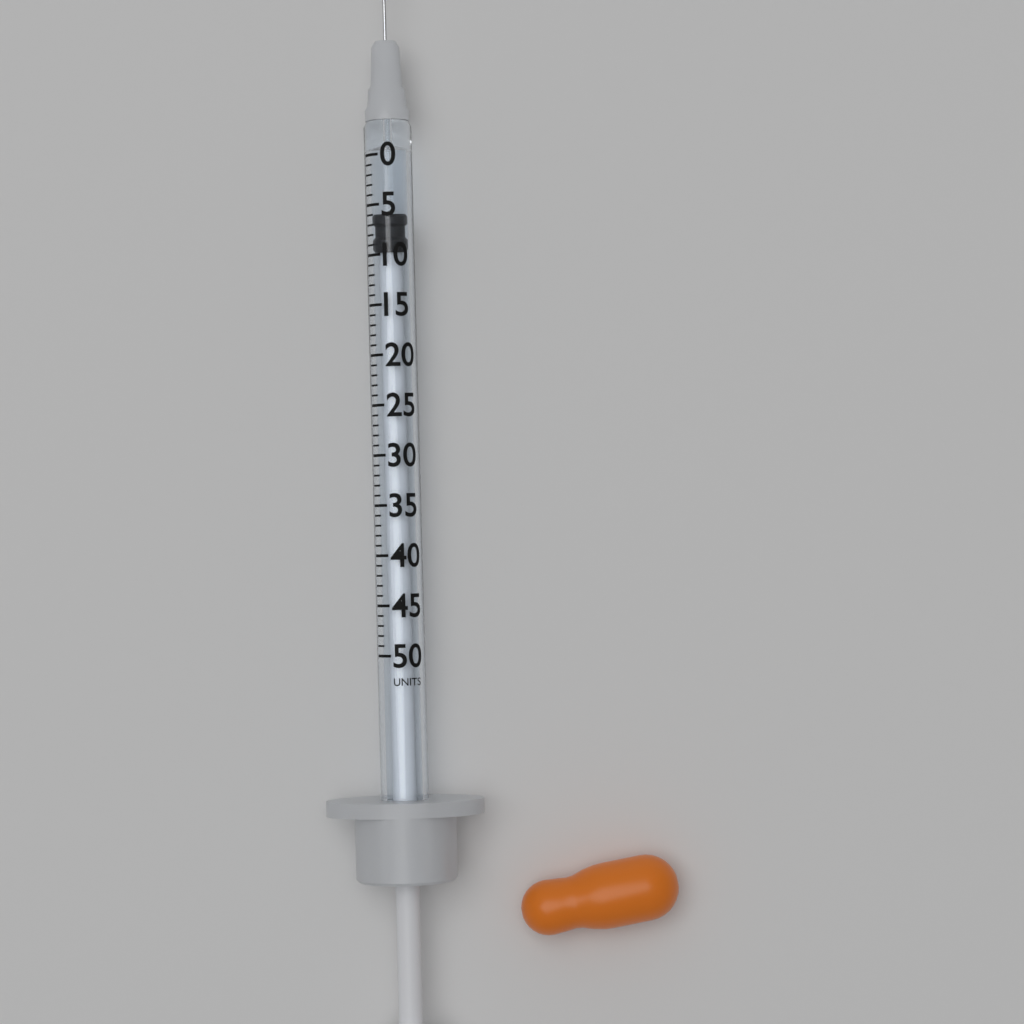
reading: 6 units
